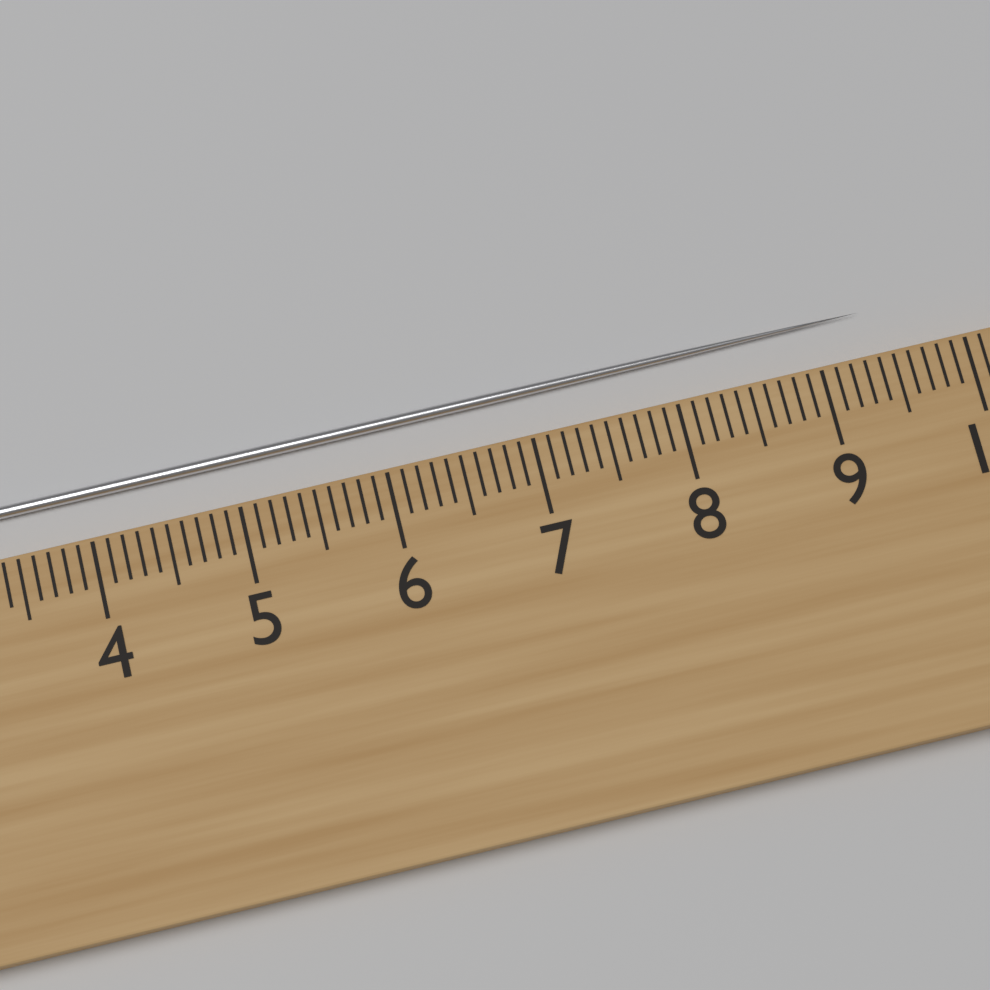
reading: 9.4 cm
